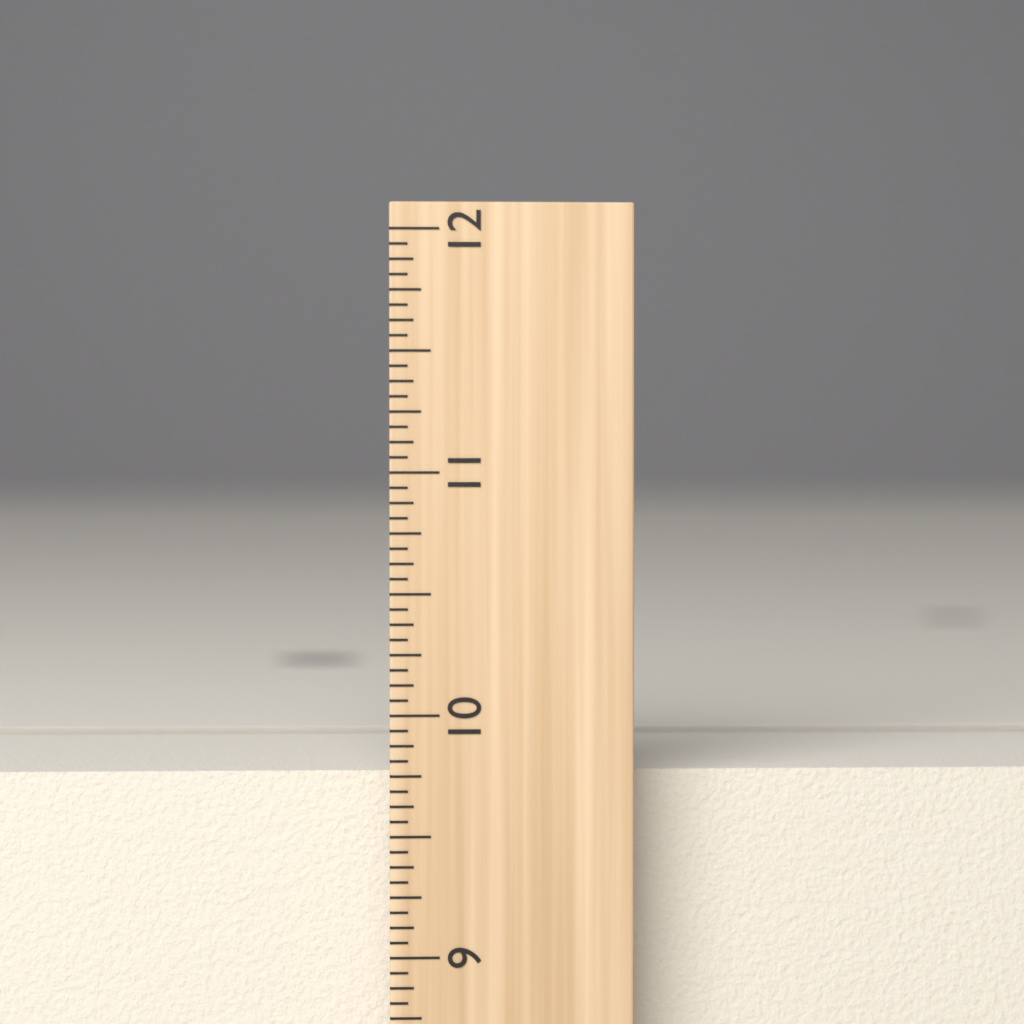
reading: 9.7500 inch
